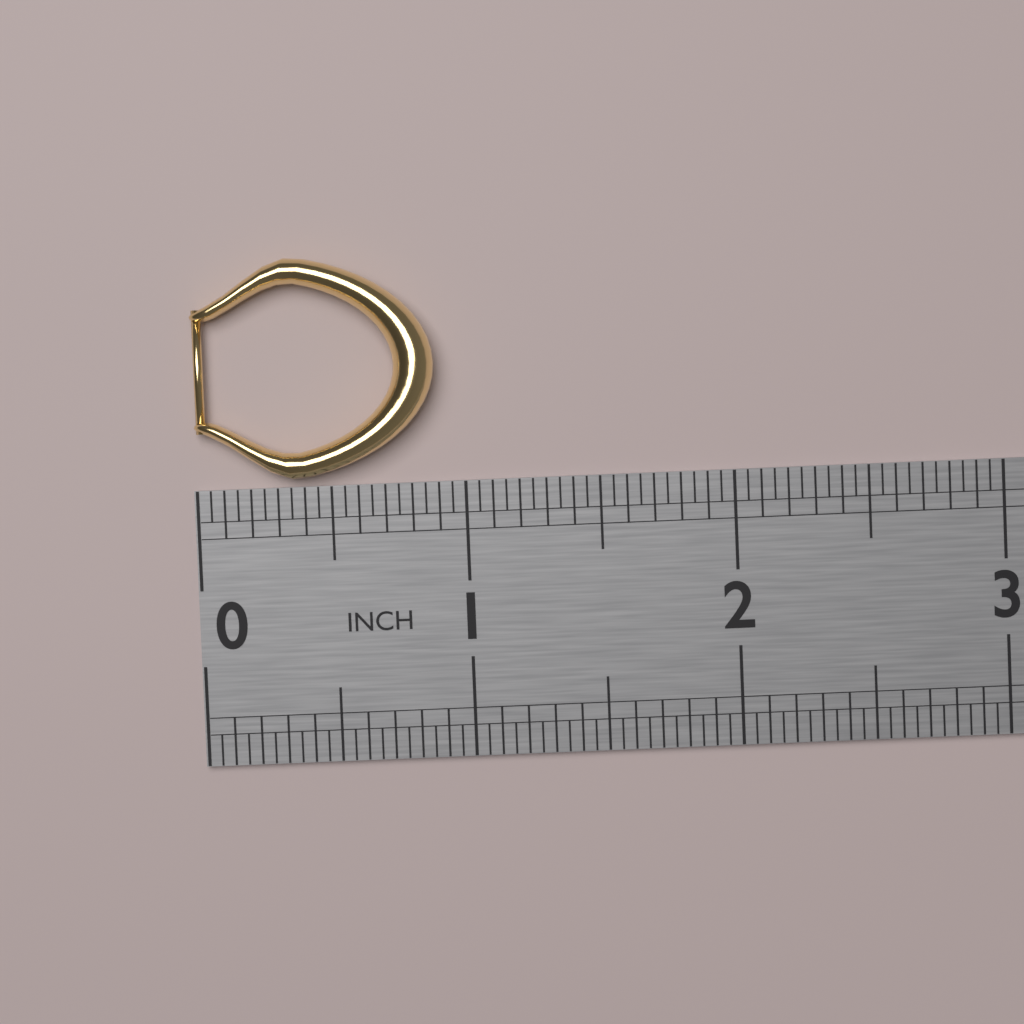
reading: 0.90 in
